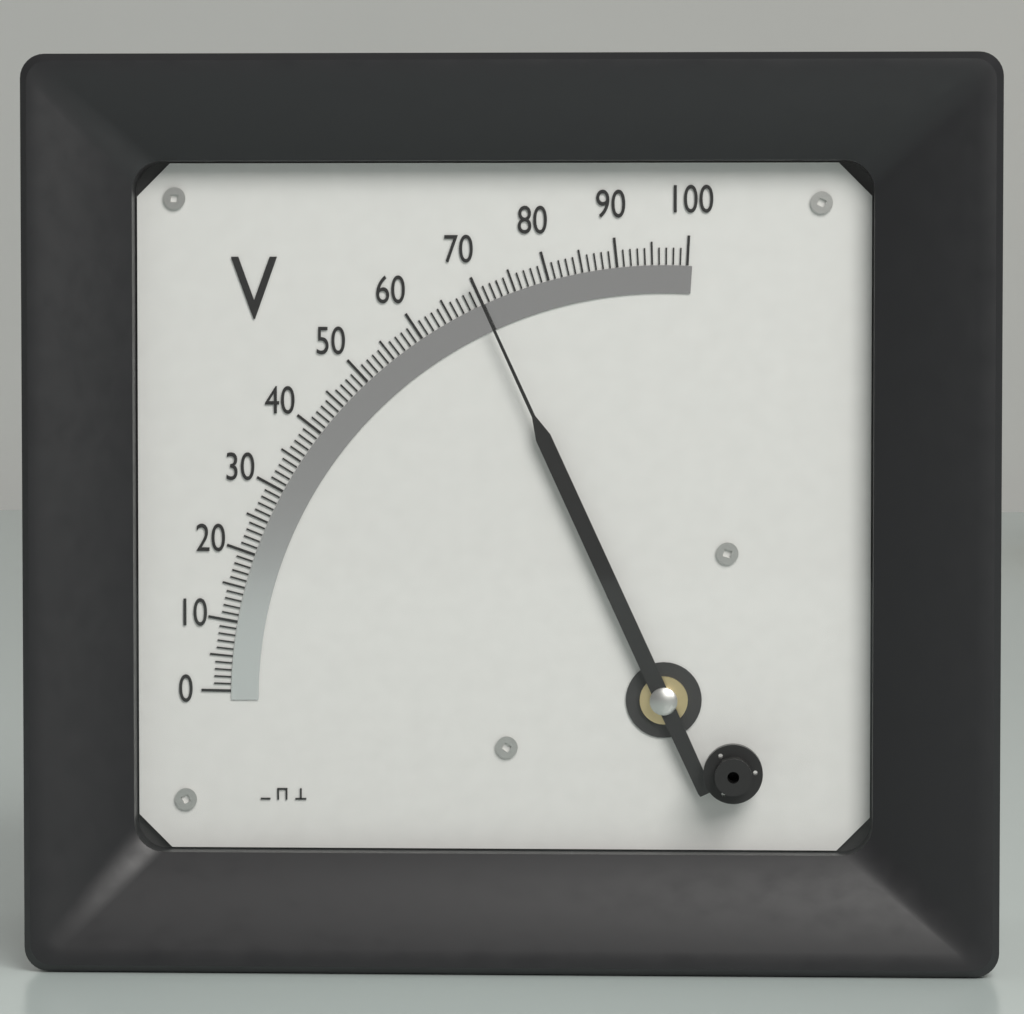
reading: 70 V
